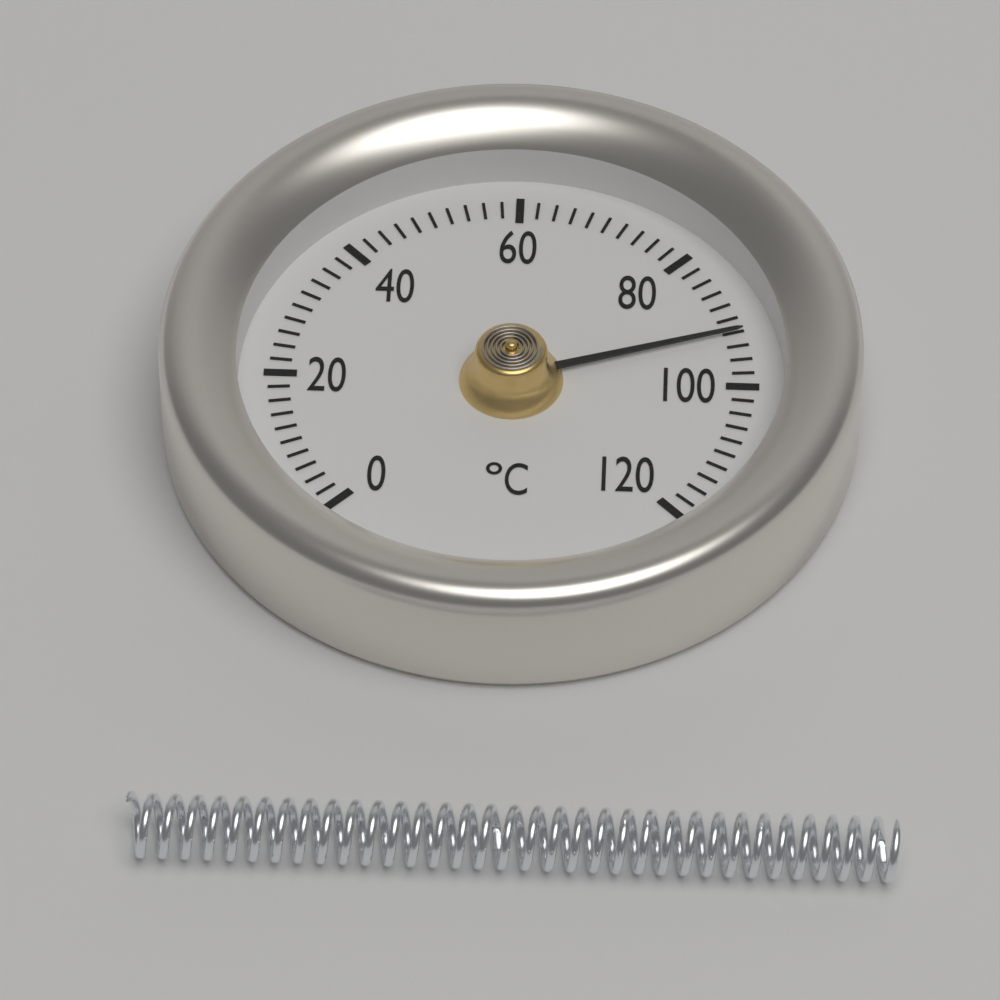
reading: 92 °C
